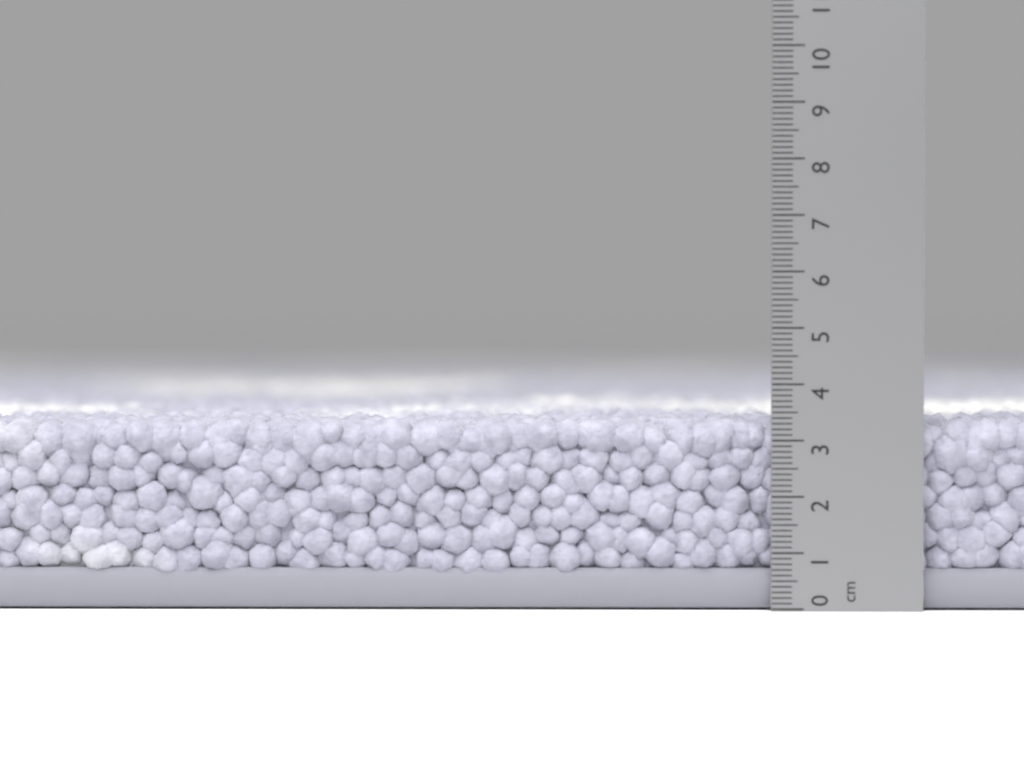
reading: 3.4 cm
